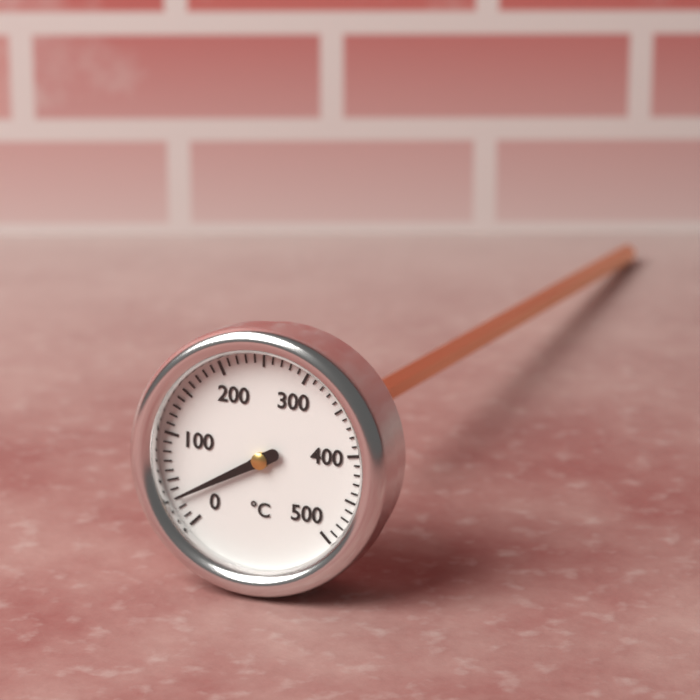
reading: 30 °C
